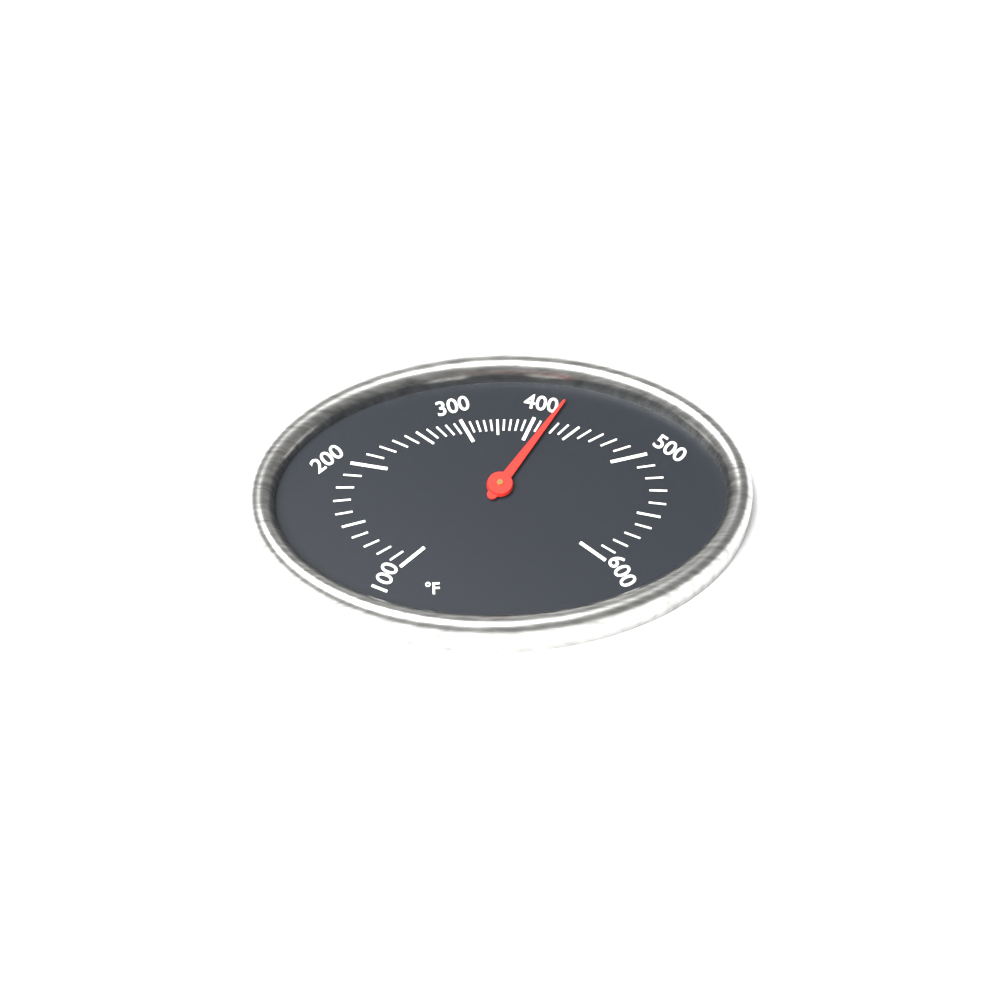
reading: 420 °F
